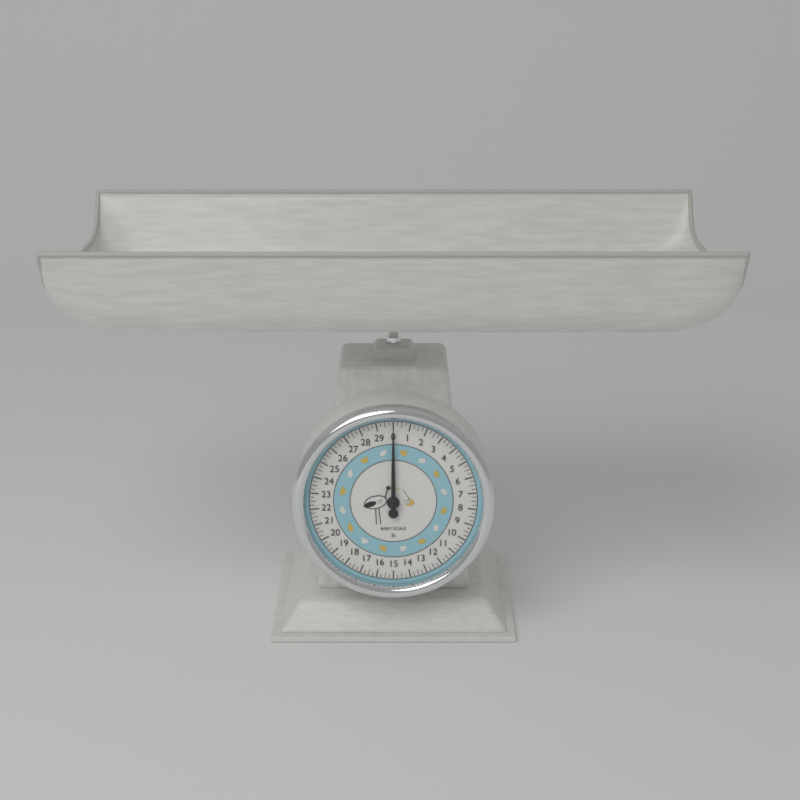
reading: 0.00 lb
